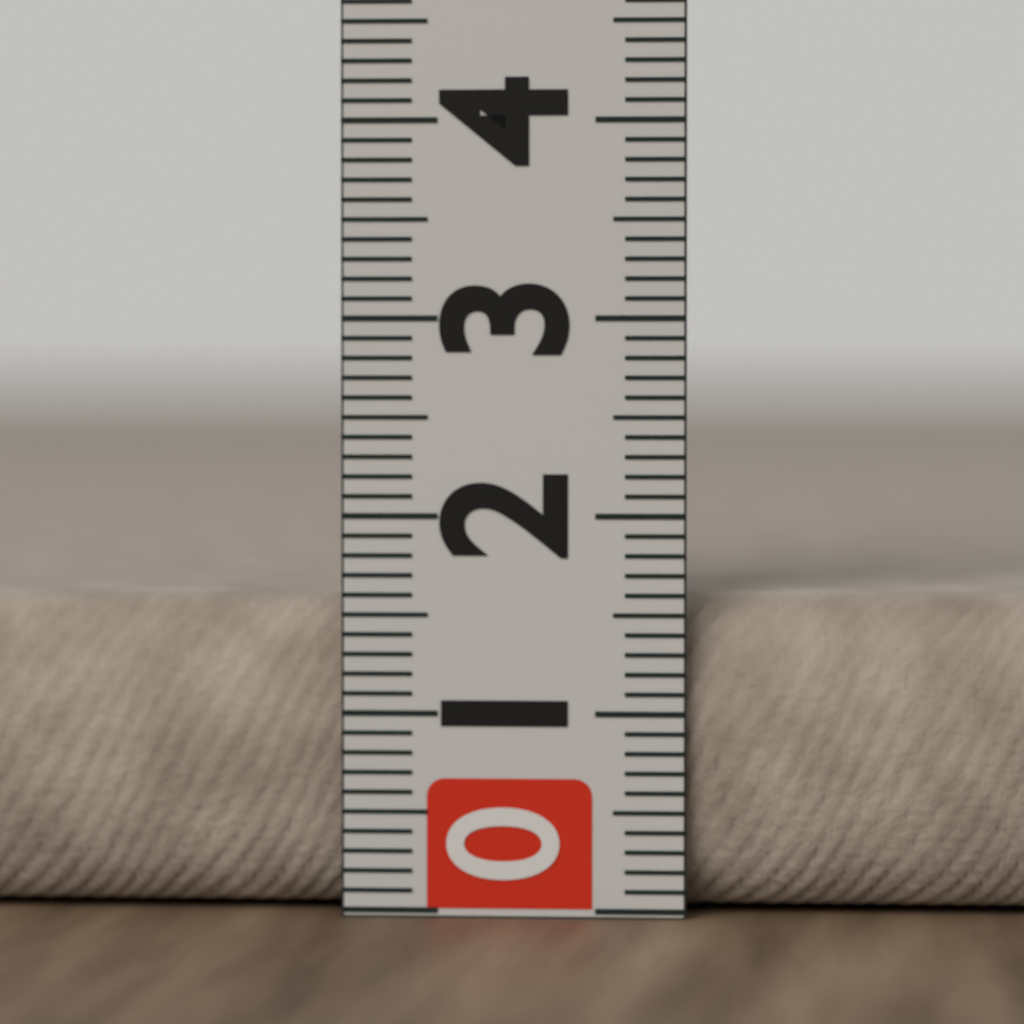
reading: 1.6 (no unit)
